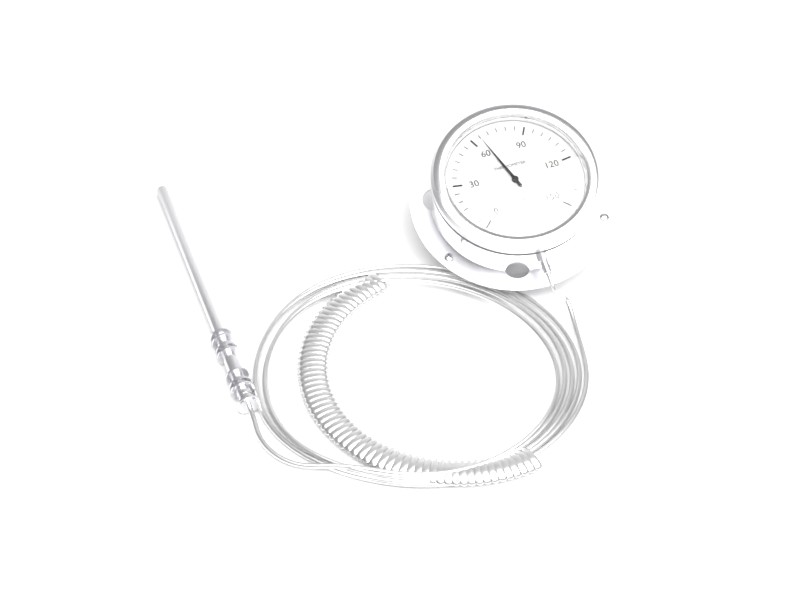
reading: 65 °C
